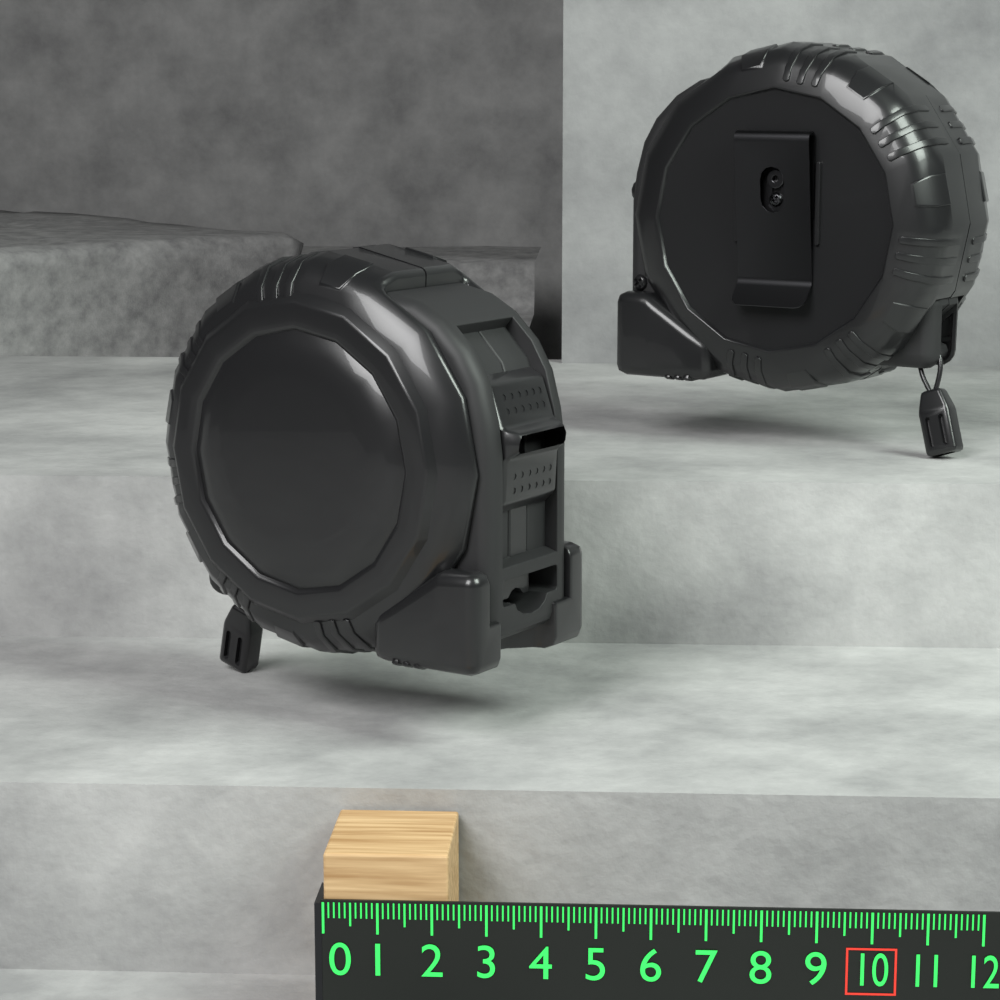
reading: 2.3 (no unit)
